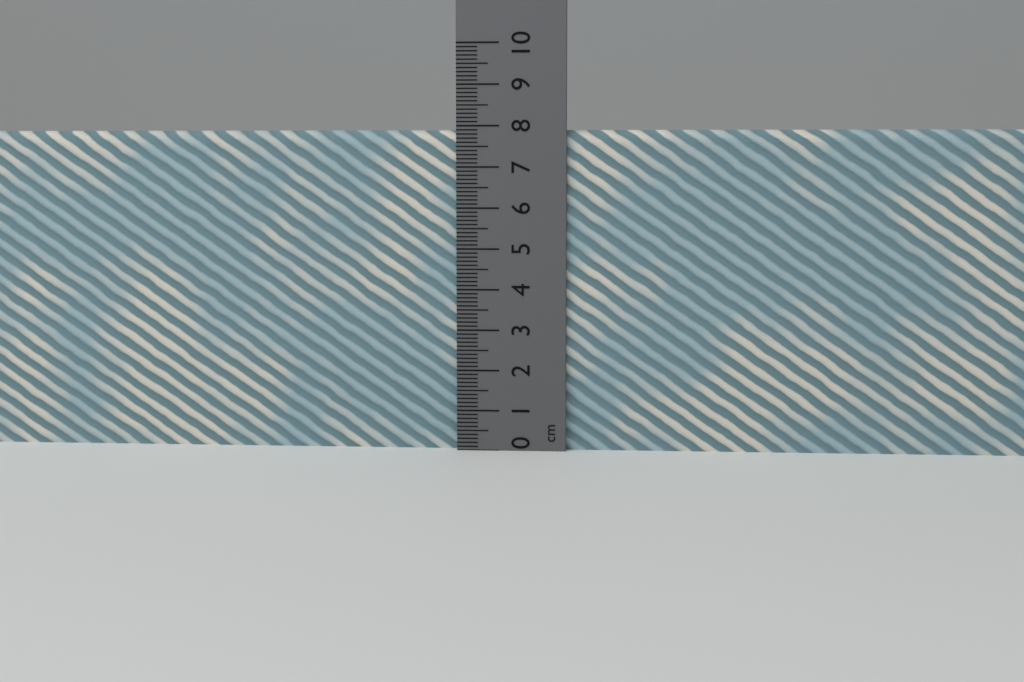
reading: 7.9 cm
